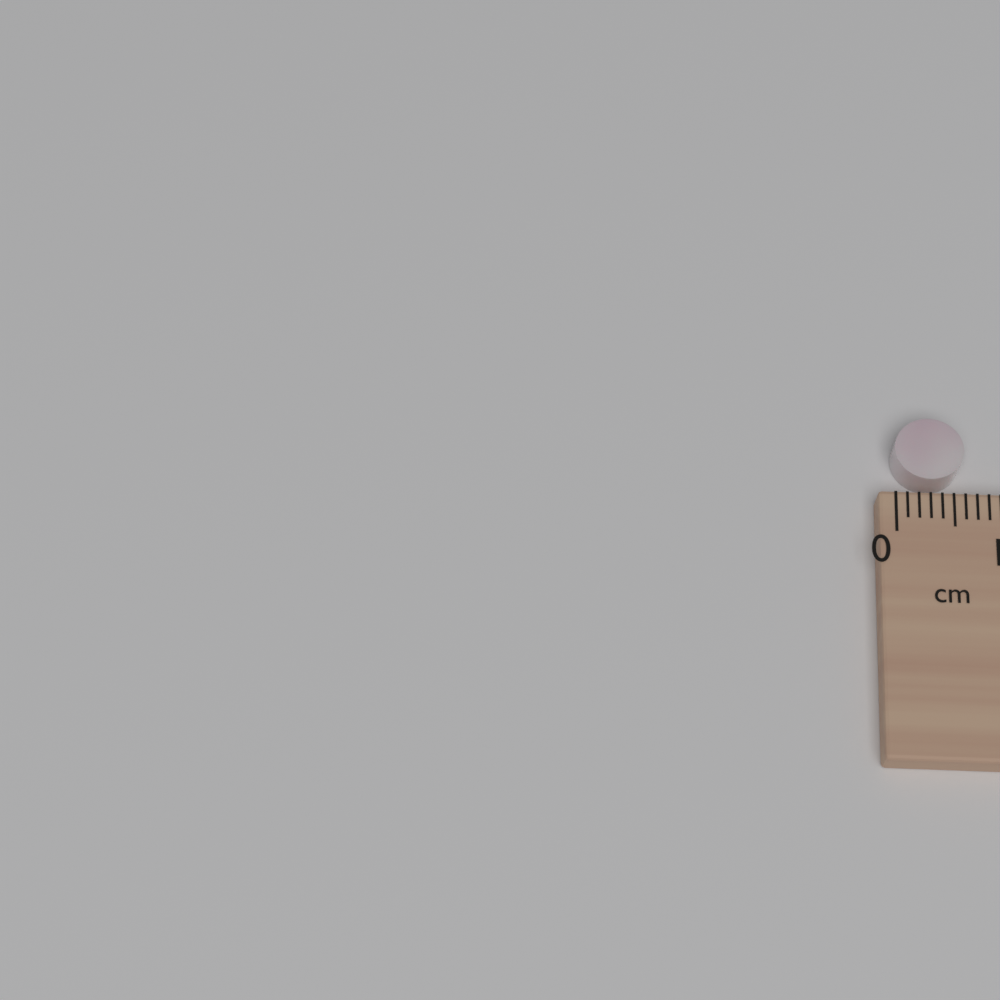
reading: 0.6 cm
